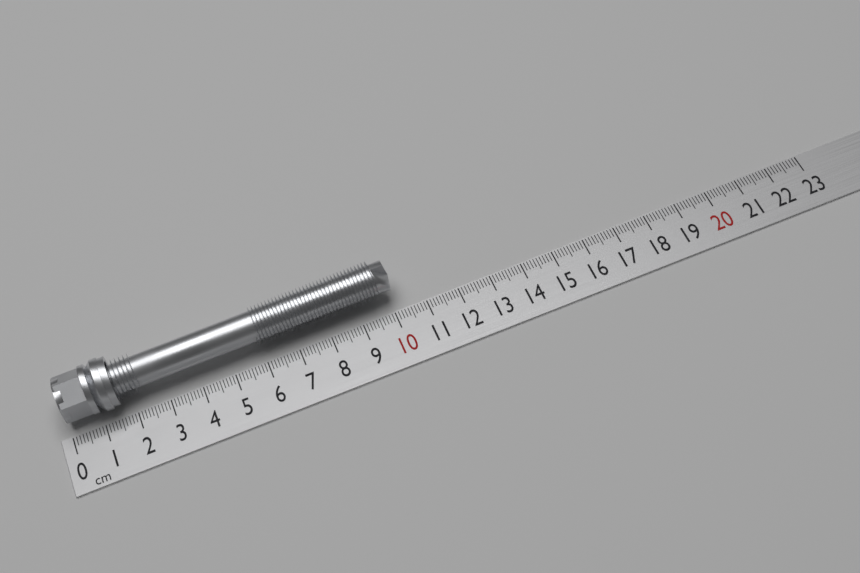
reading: 10.2 cm
